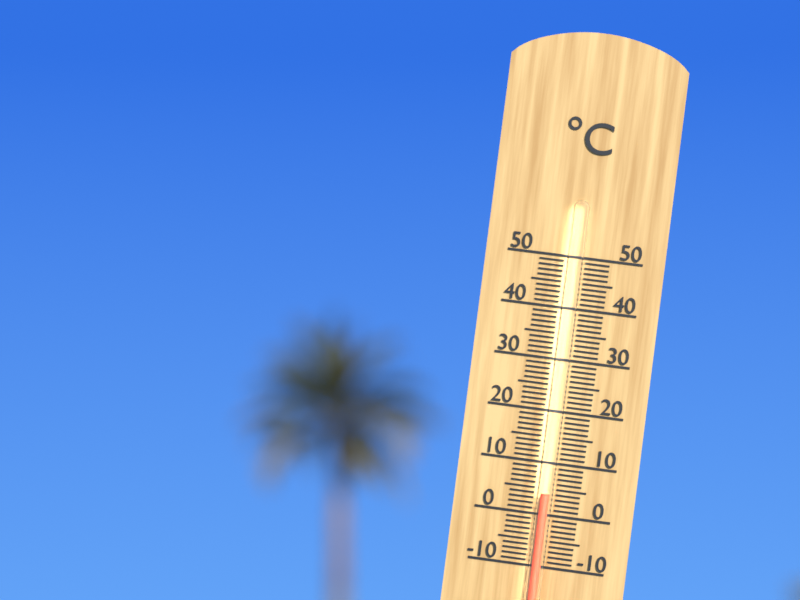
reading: 4 °C
